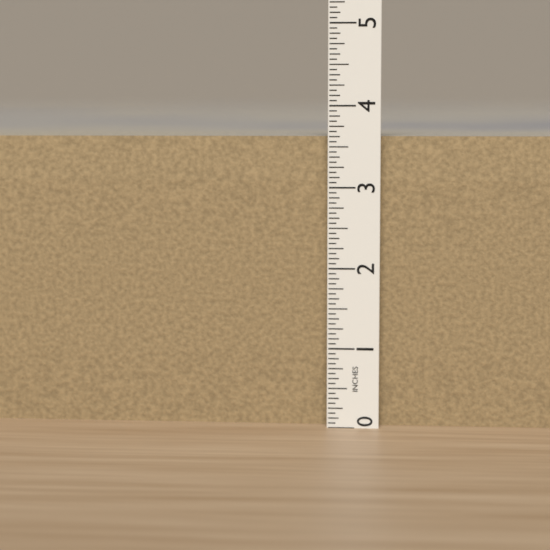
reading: 3.6250 in
